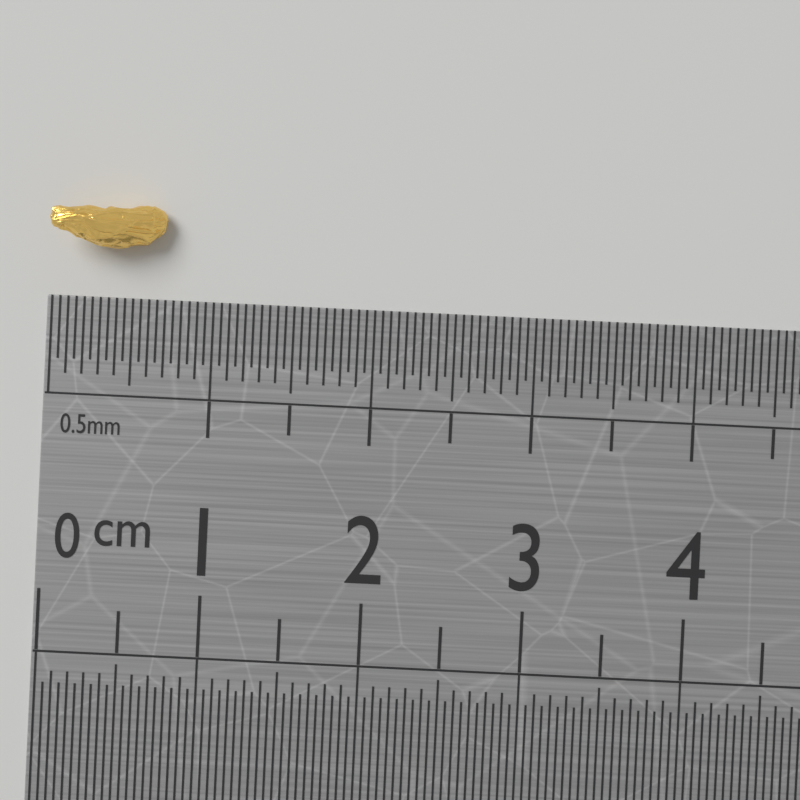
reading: 0.70 cm
